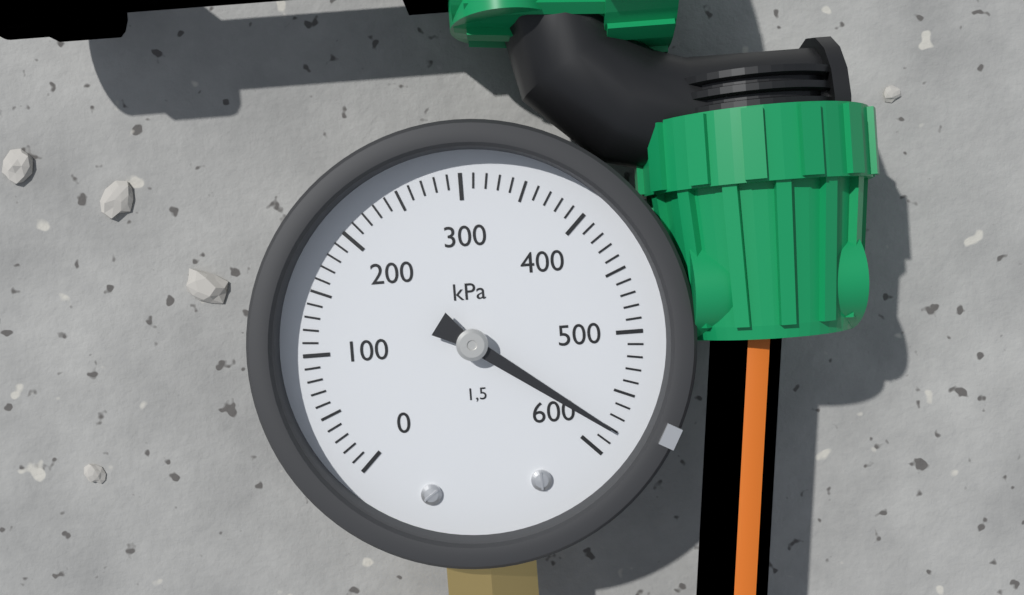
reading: 580 kPa
